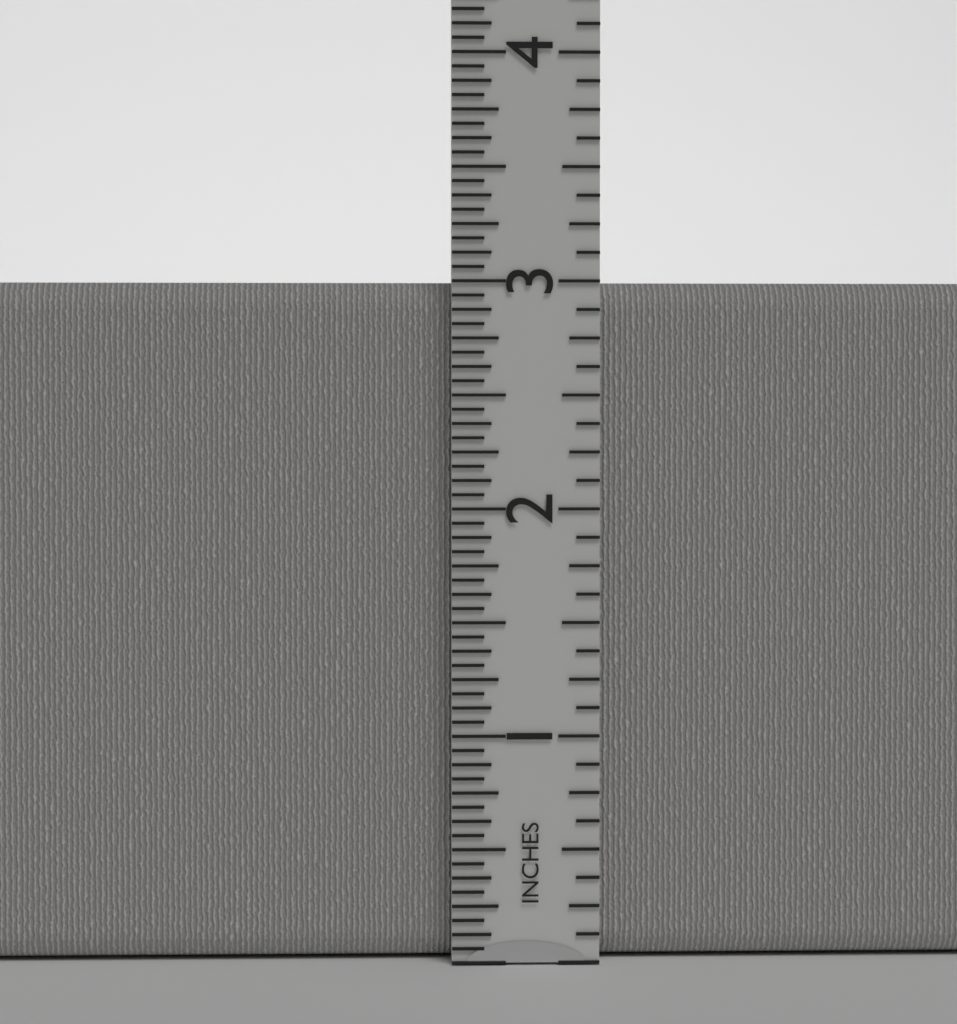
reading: 3.0000 in
